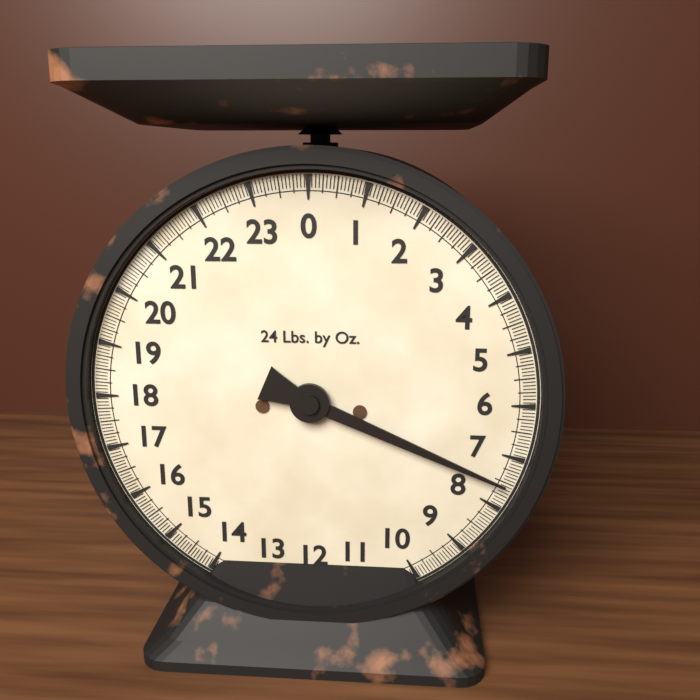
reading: 7.5625 lb
